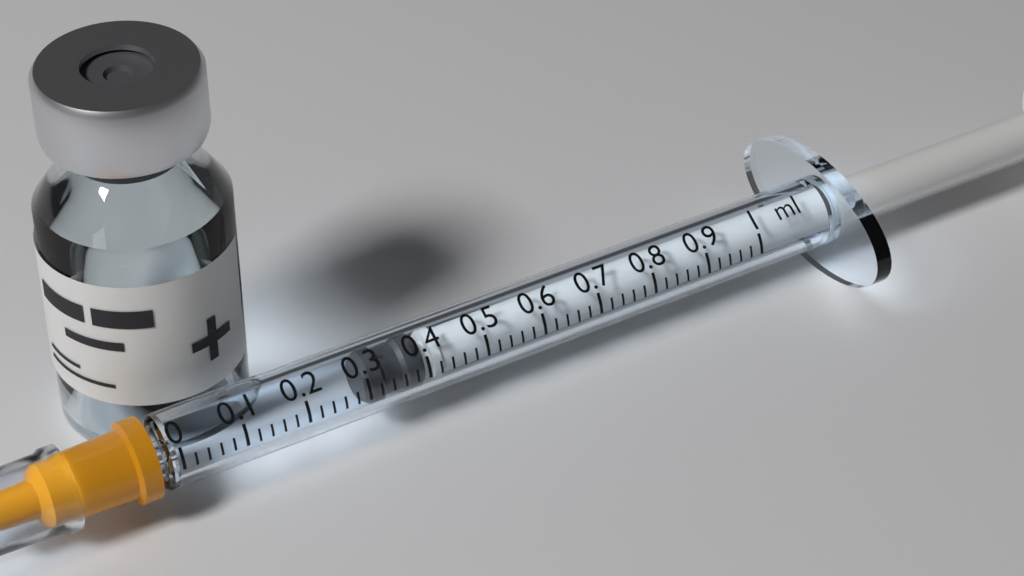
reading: 0.30 ml
